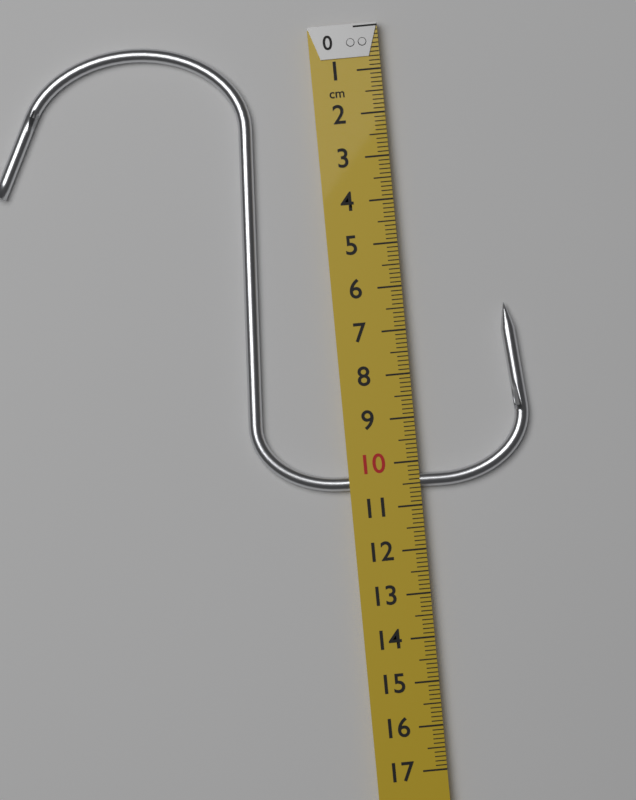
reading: 10.6 cm
